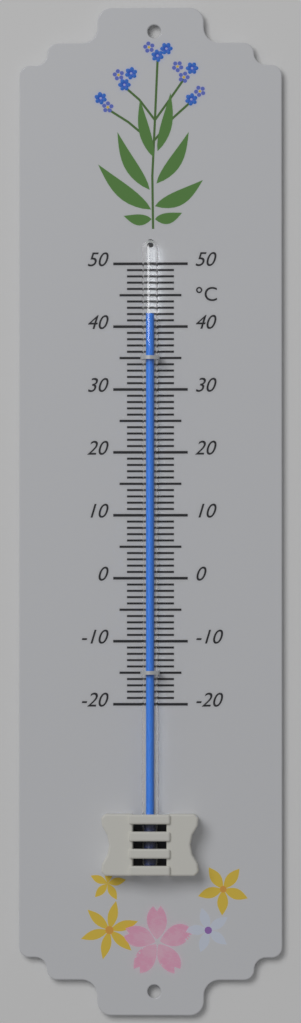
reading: 42 °C
